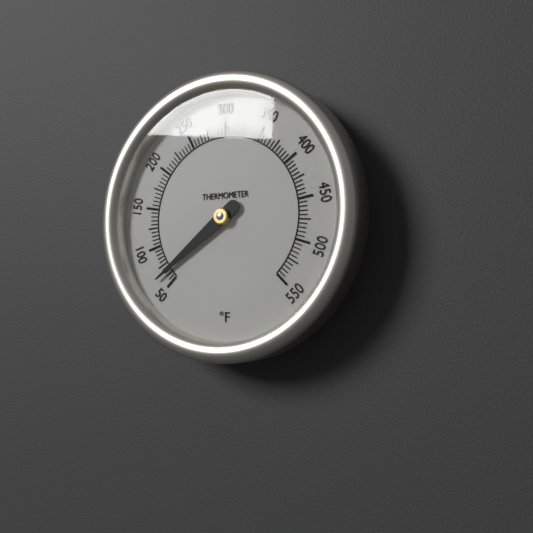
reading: 65 °F
